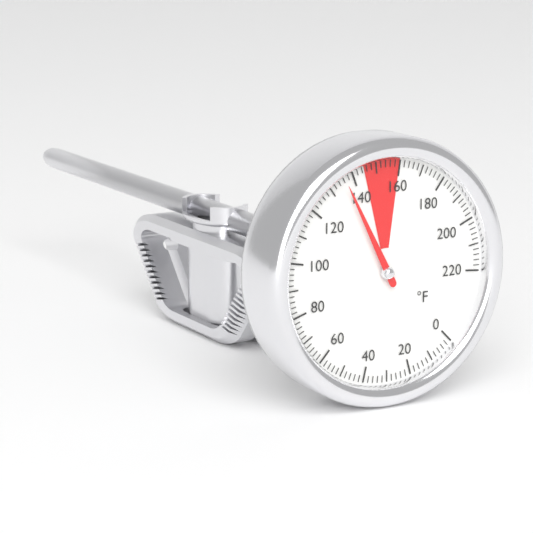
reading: 136 °F
